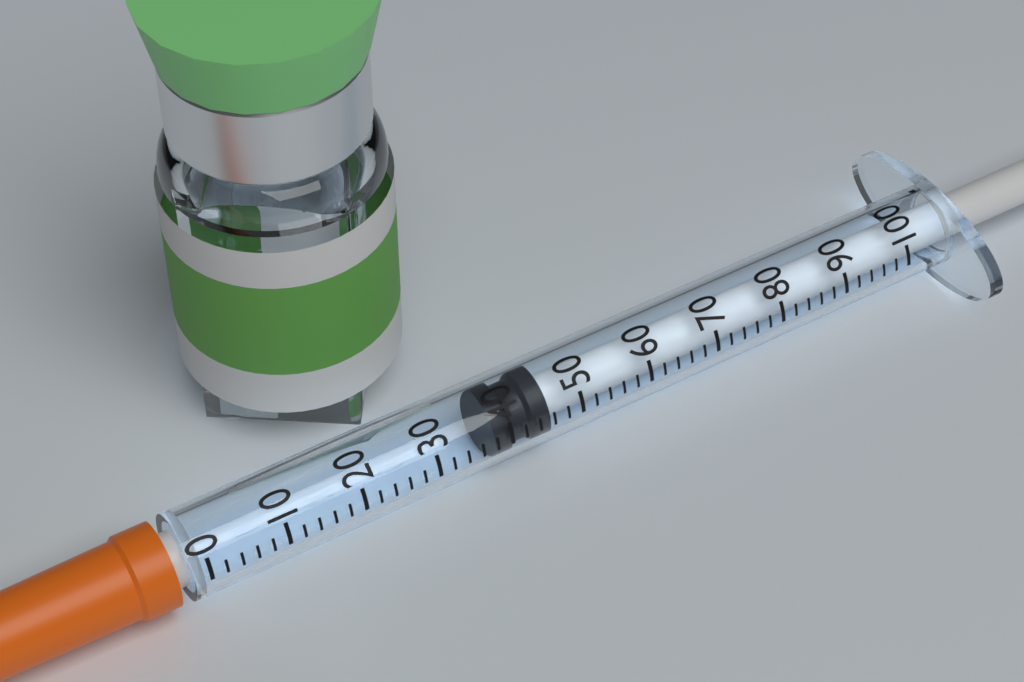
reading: 38 (no unit)
